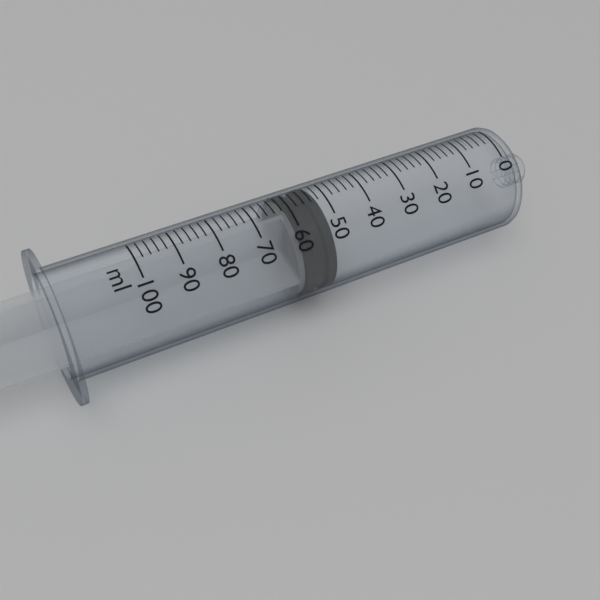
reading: 52 ml
